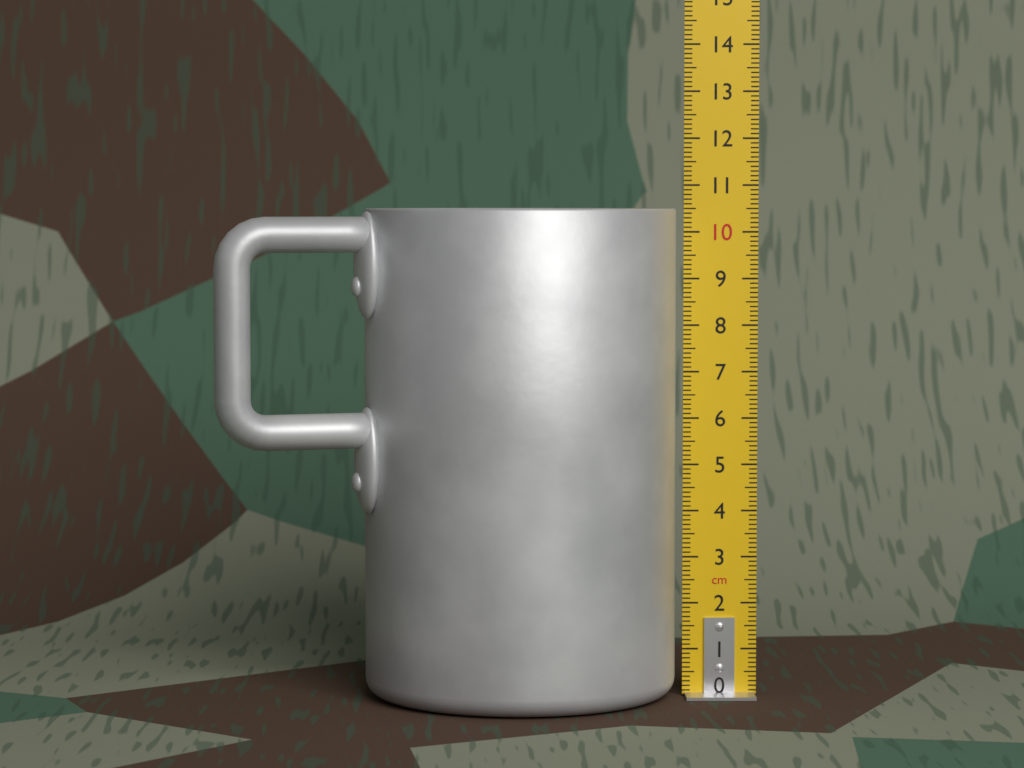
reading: 10.5 cm
